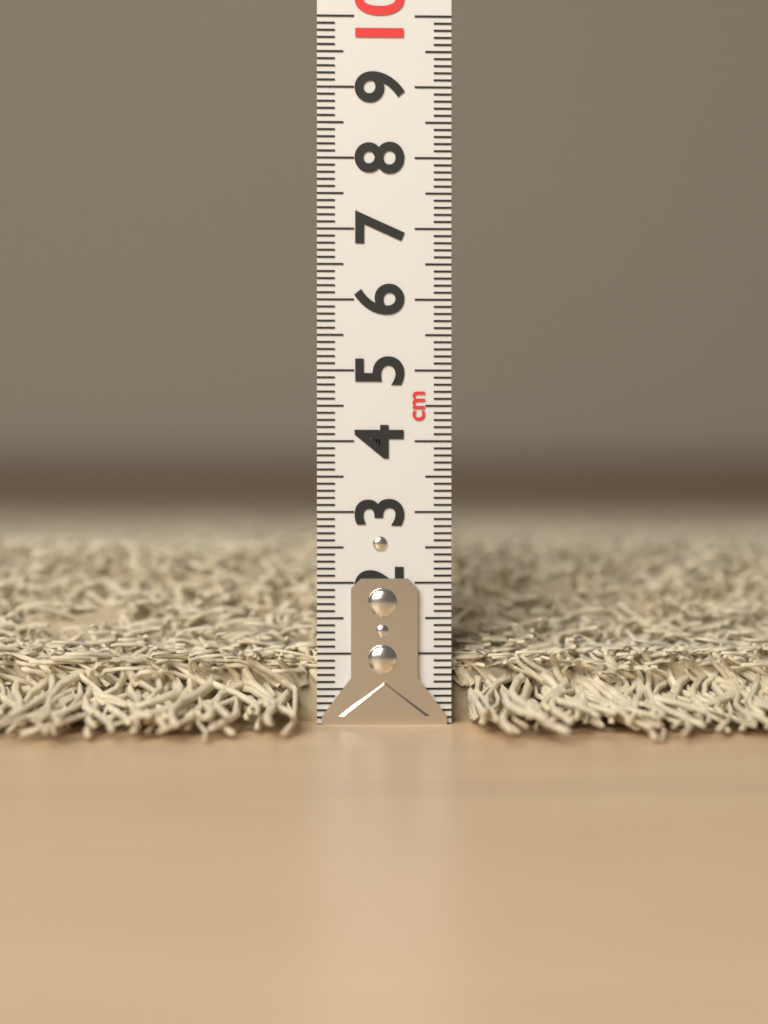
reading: 2.6 cm
